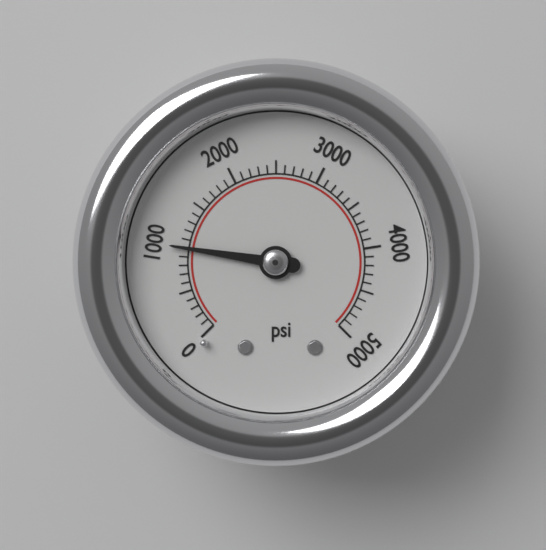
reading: 1000 psi
